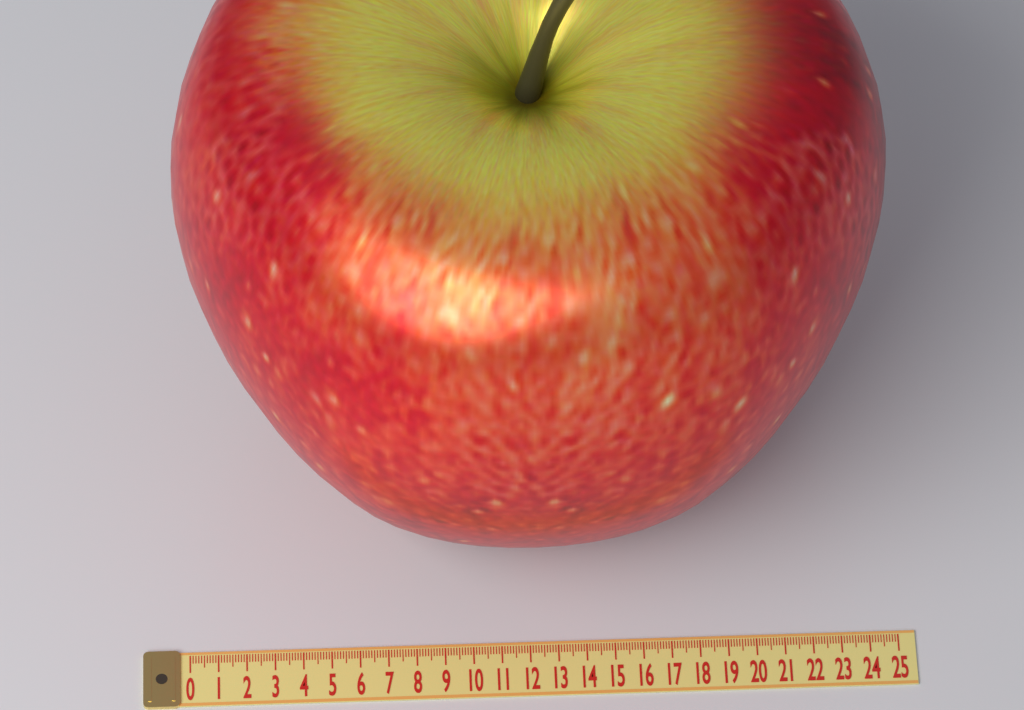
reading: 24.6 (no unit)
